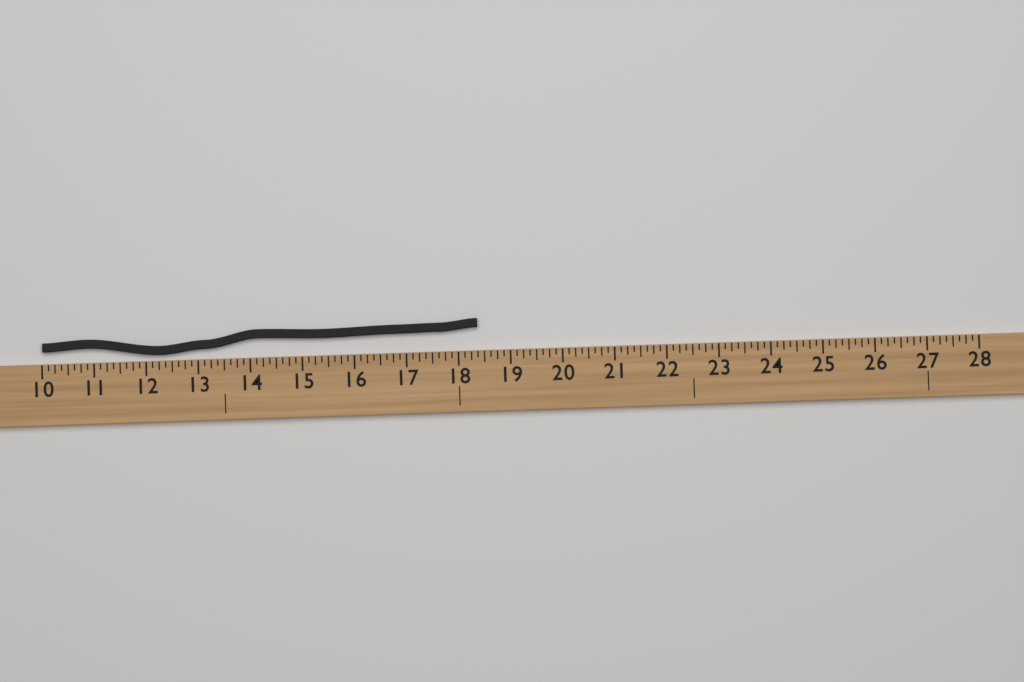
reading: 18.375 (no unit)
